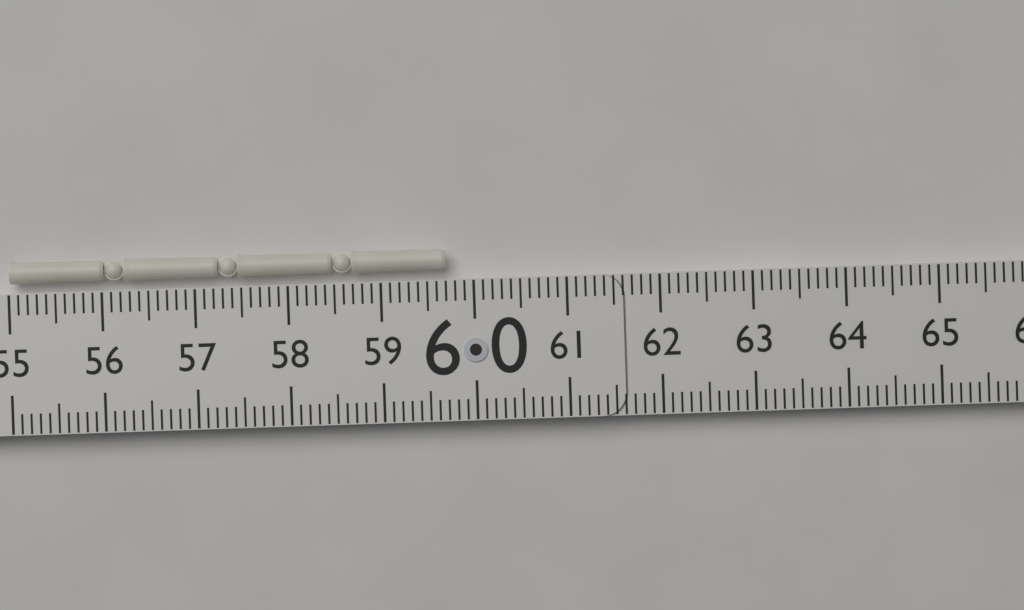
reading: 59.7 (no unit)
